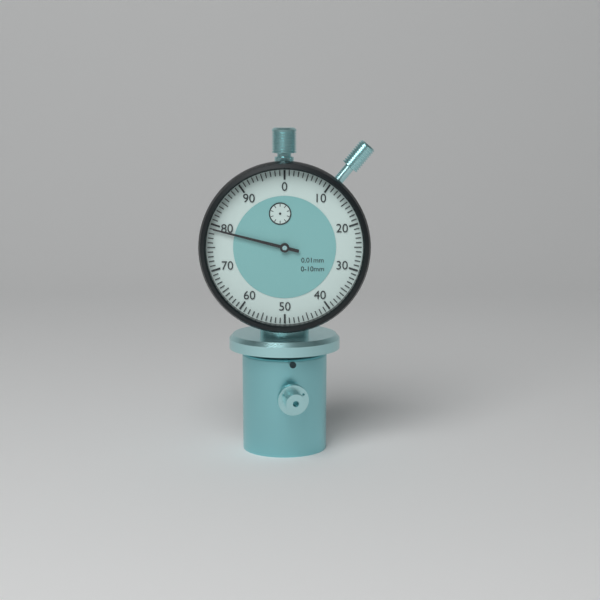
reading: 0.79 mm
